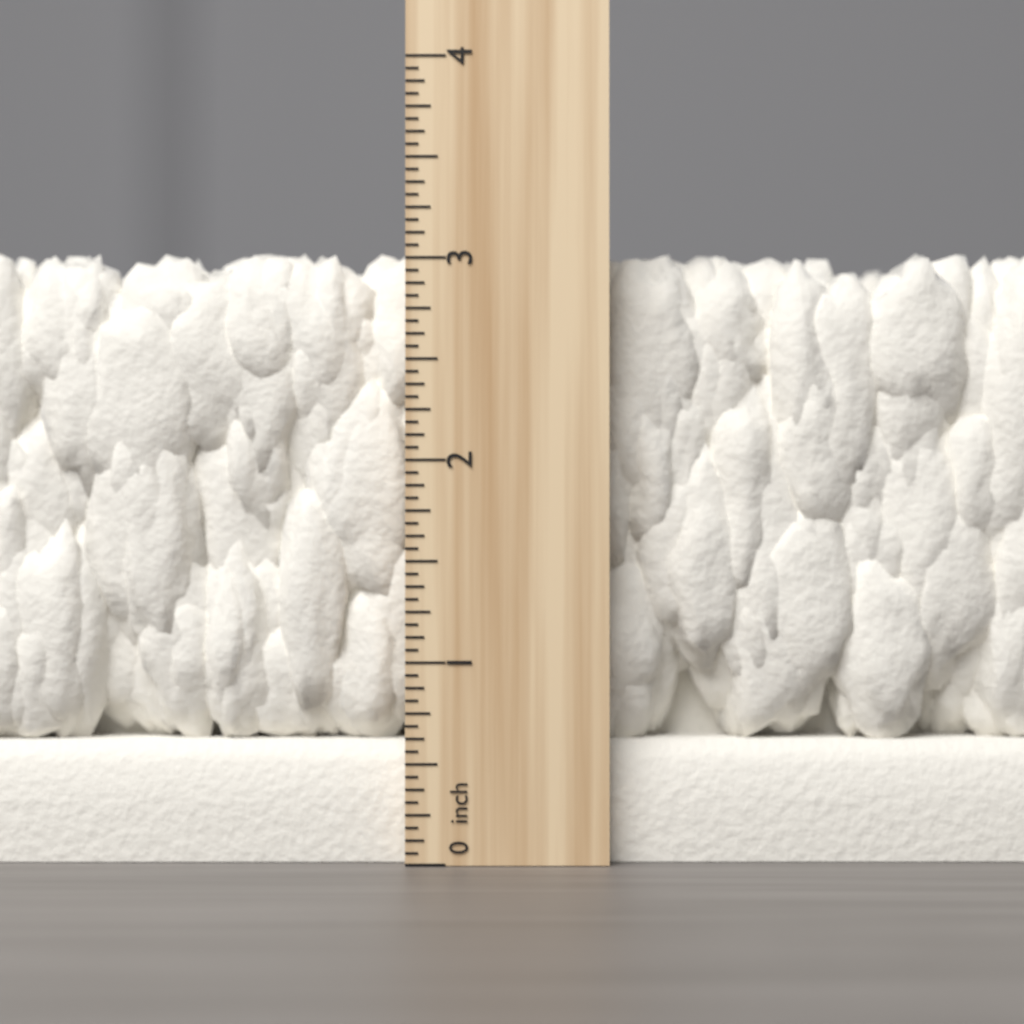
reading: 3.0625 inch
